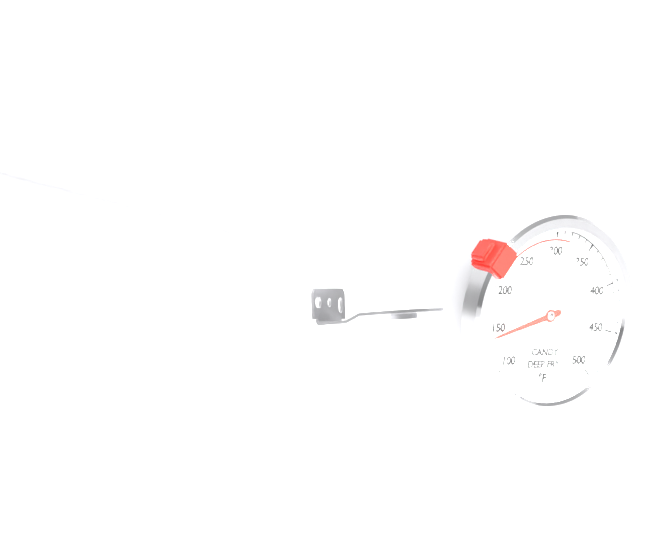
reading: 140 °F
